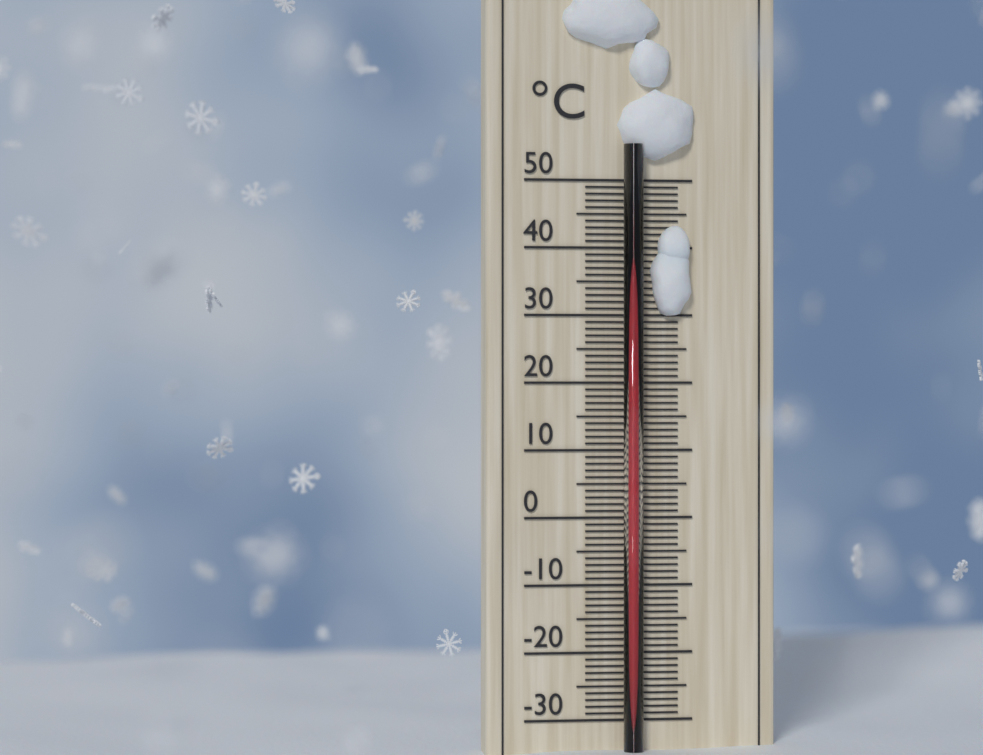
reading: 37 °C
